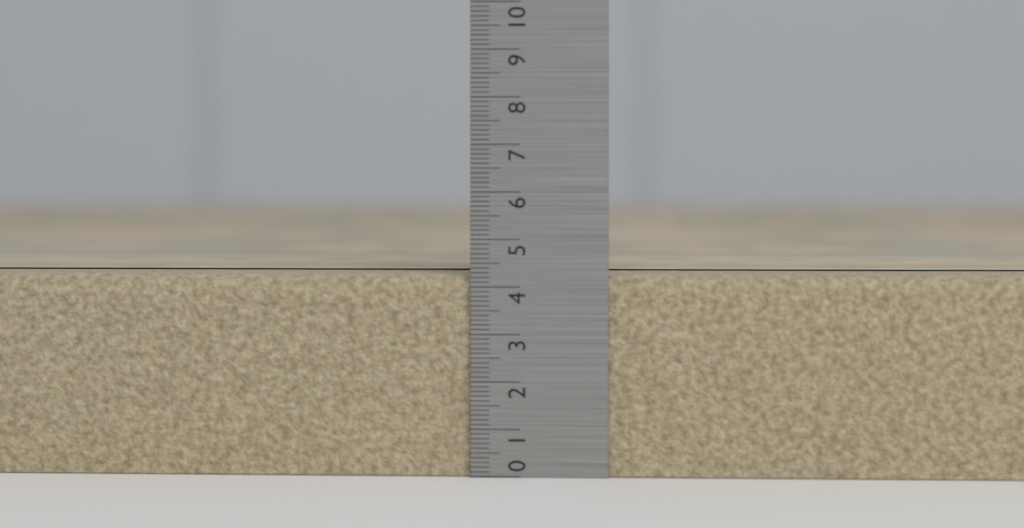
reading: 4.3 (no unit)
